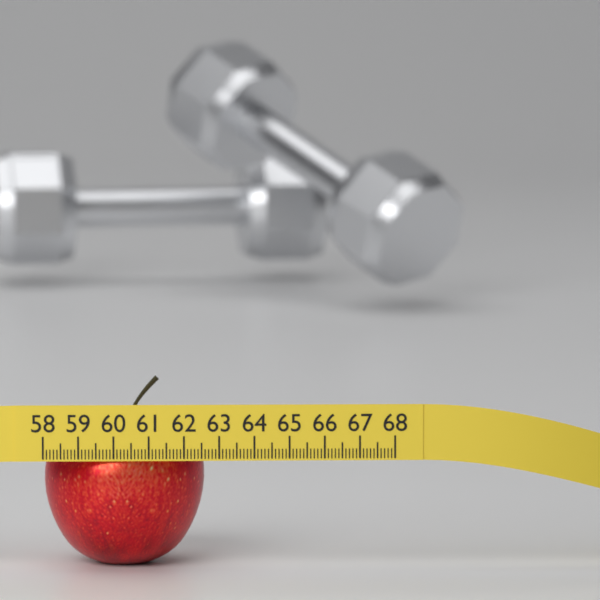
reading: 62.6 (no unit)
